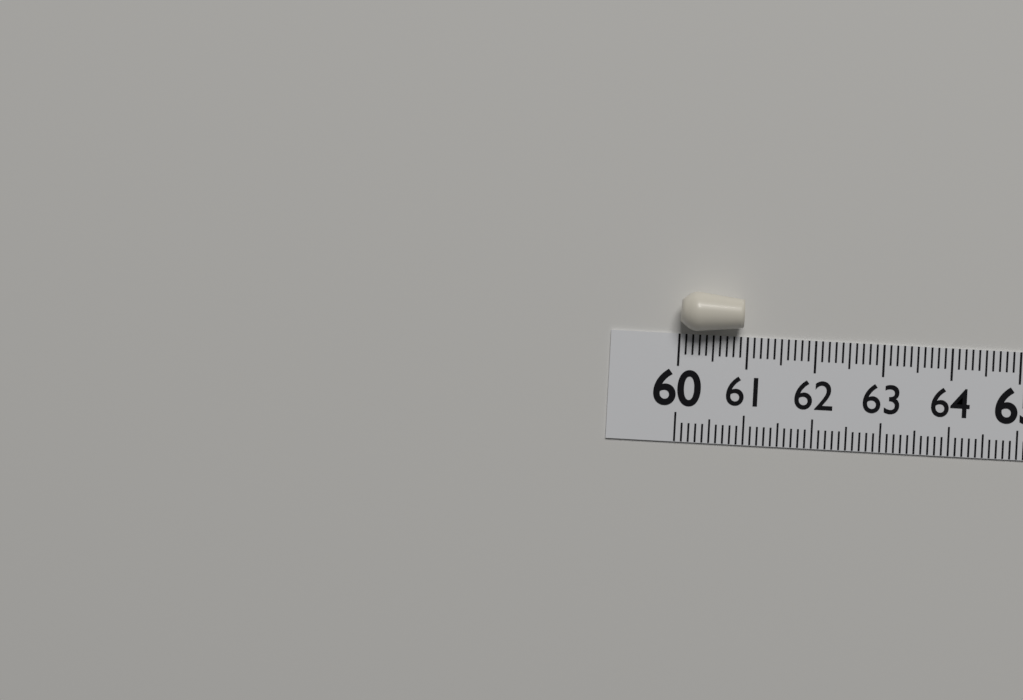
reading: 60.9 (no unit)
